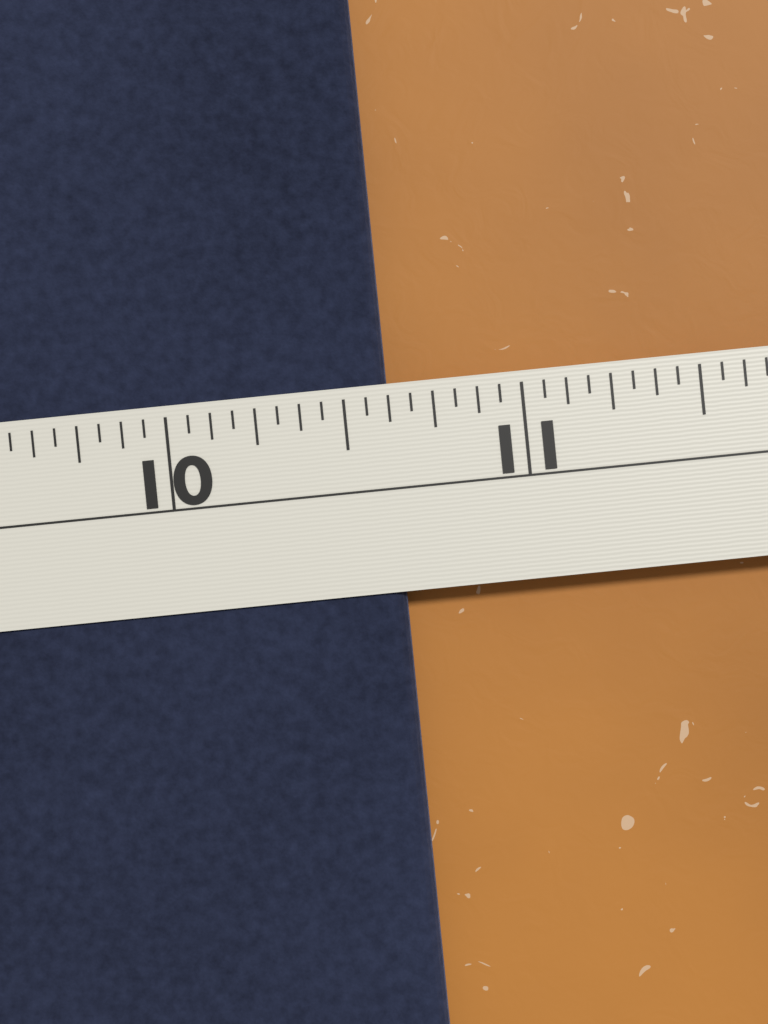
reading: 10.6250 in
